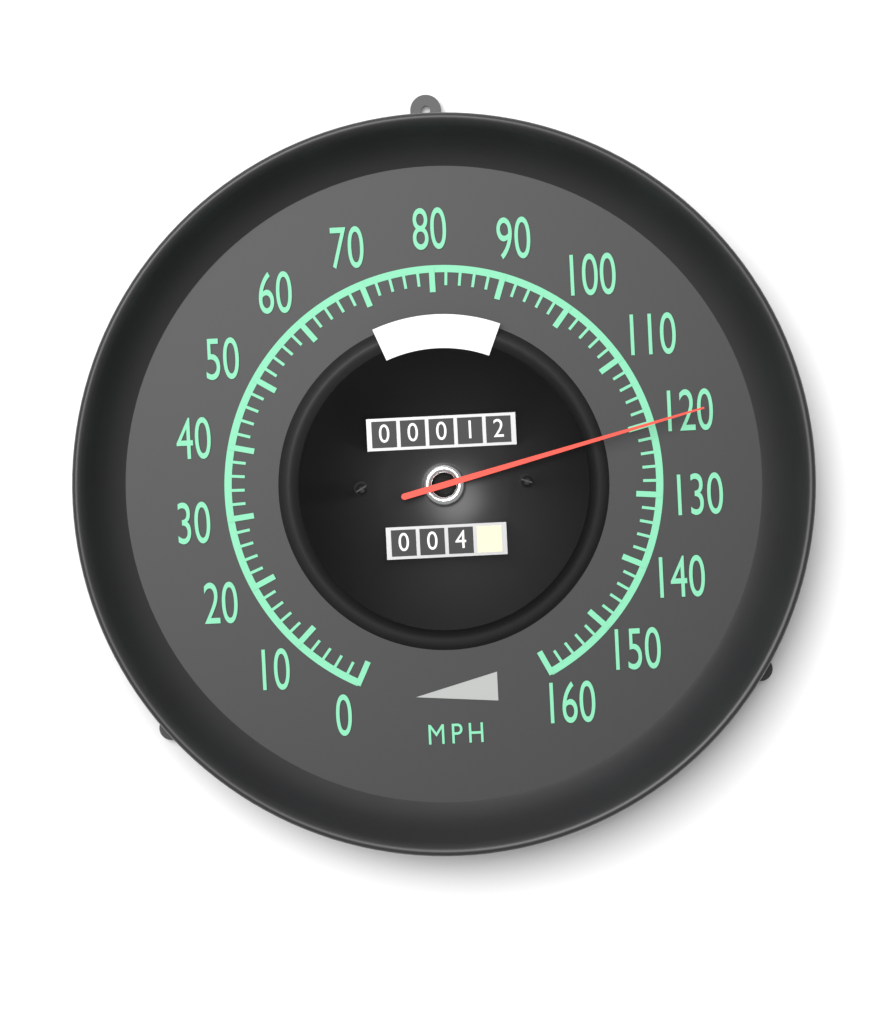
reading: 120 mph
